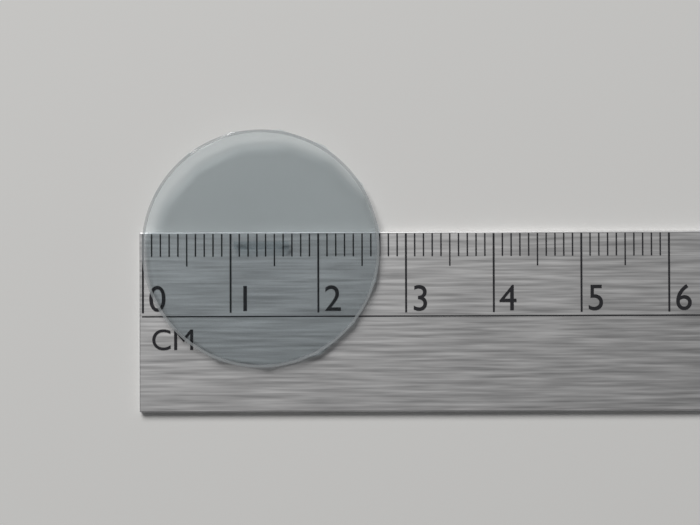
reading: 2.7 cm
